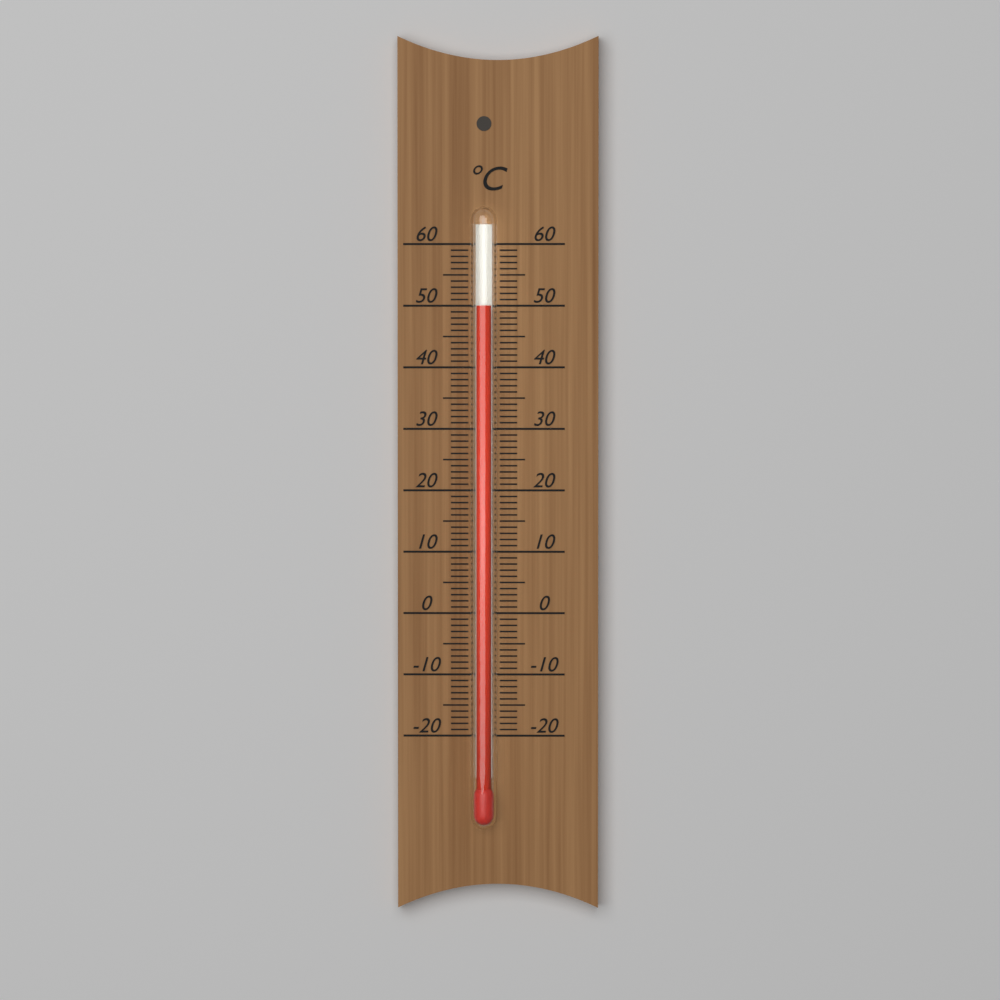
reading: 50 °C
